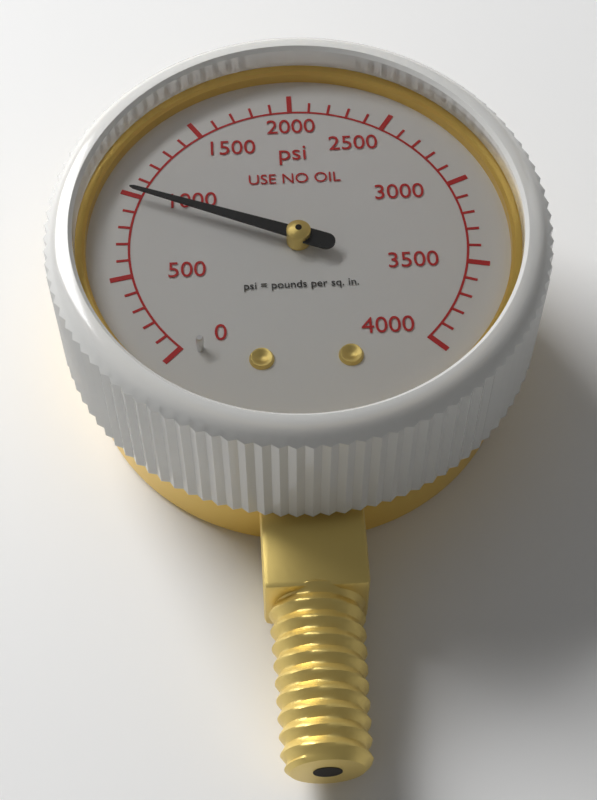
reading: 1000 psi
